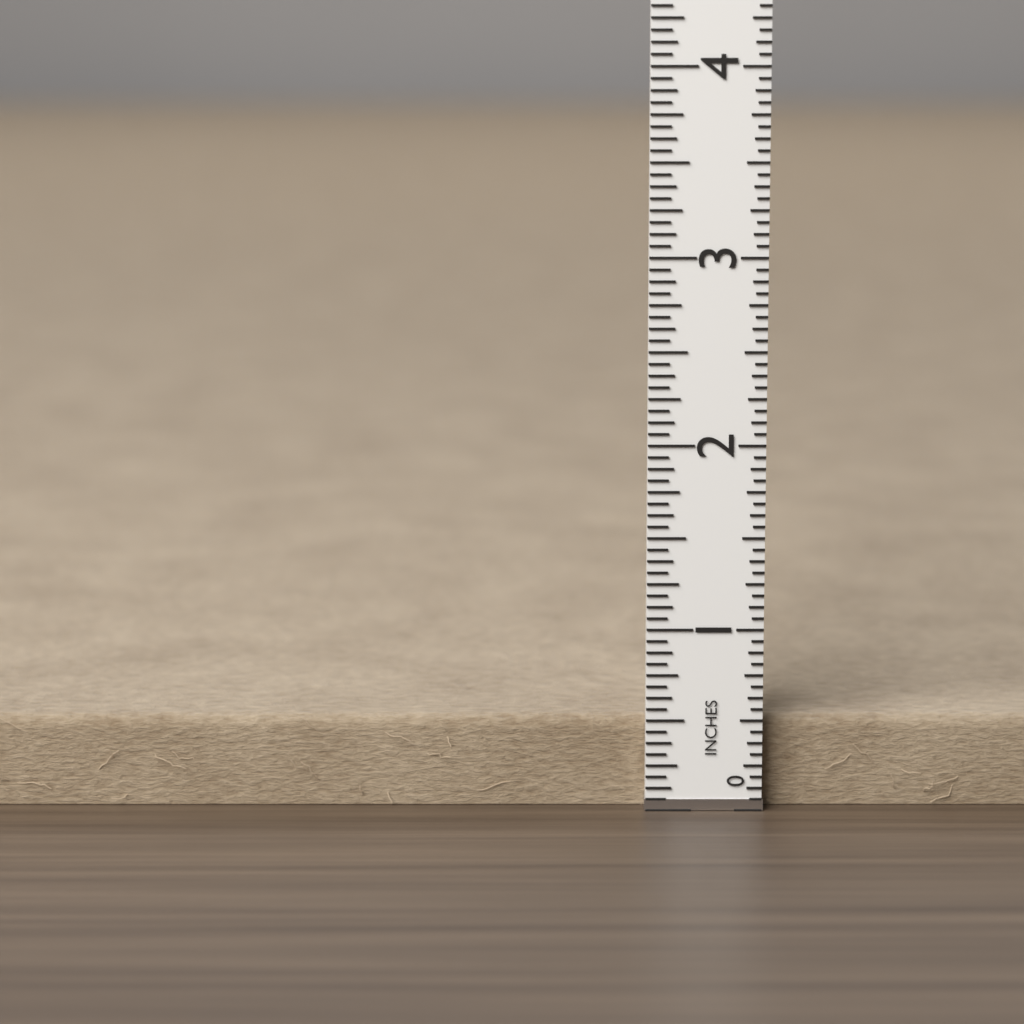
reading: 0.5000 in
